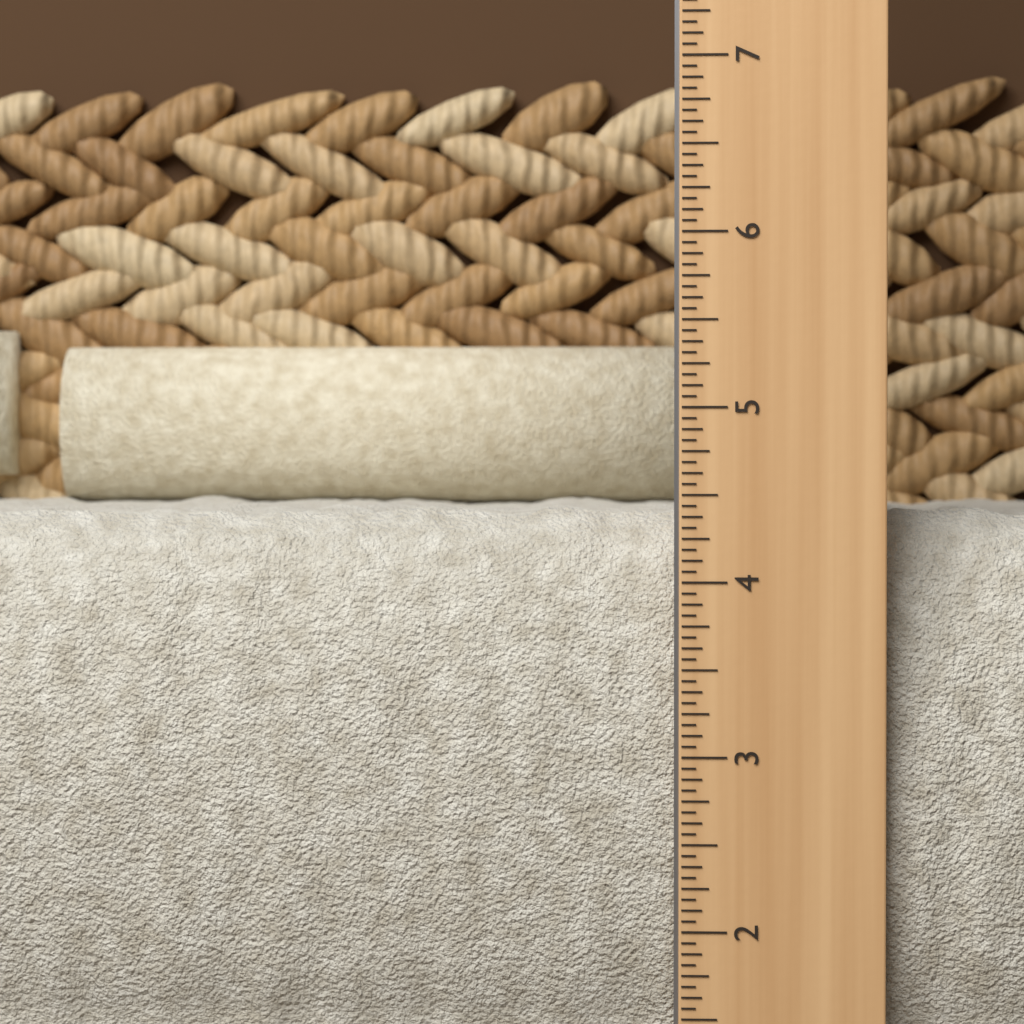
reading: 4.4375 in
